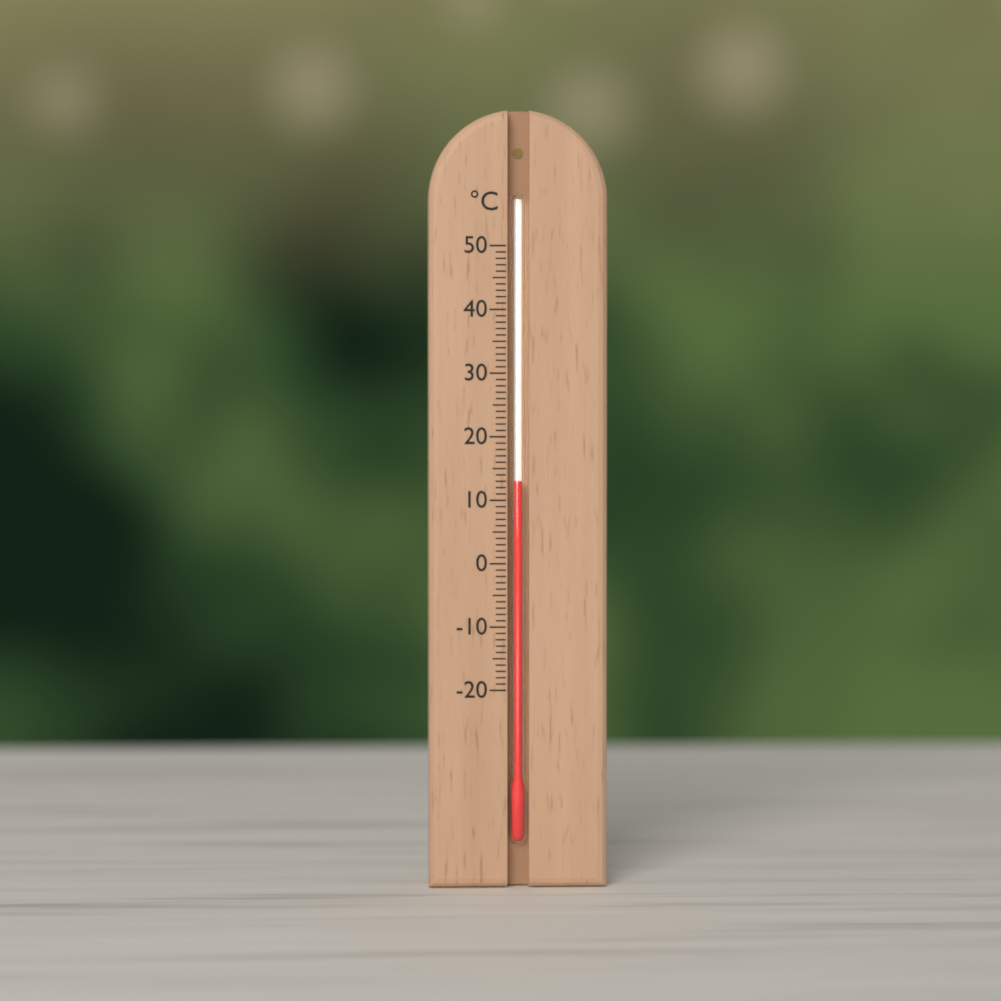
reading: 13 °C
